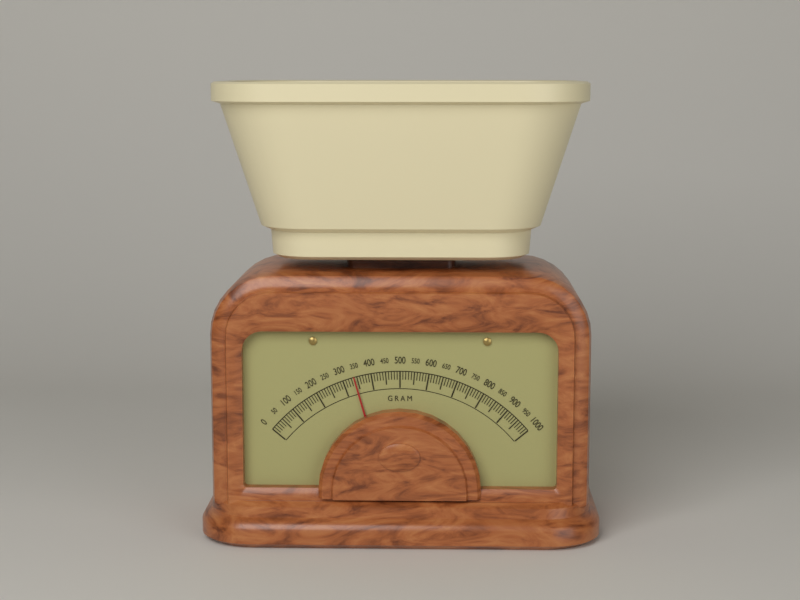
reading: 340 g
